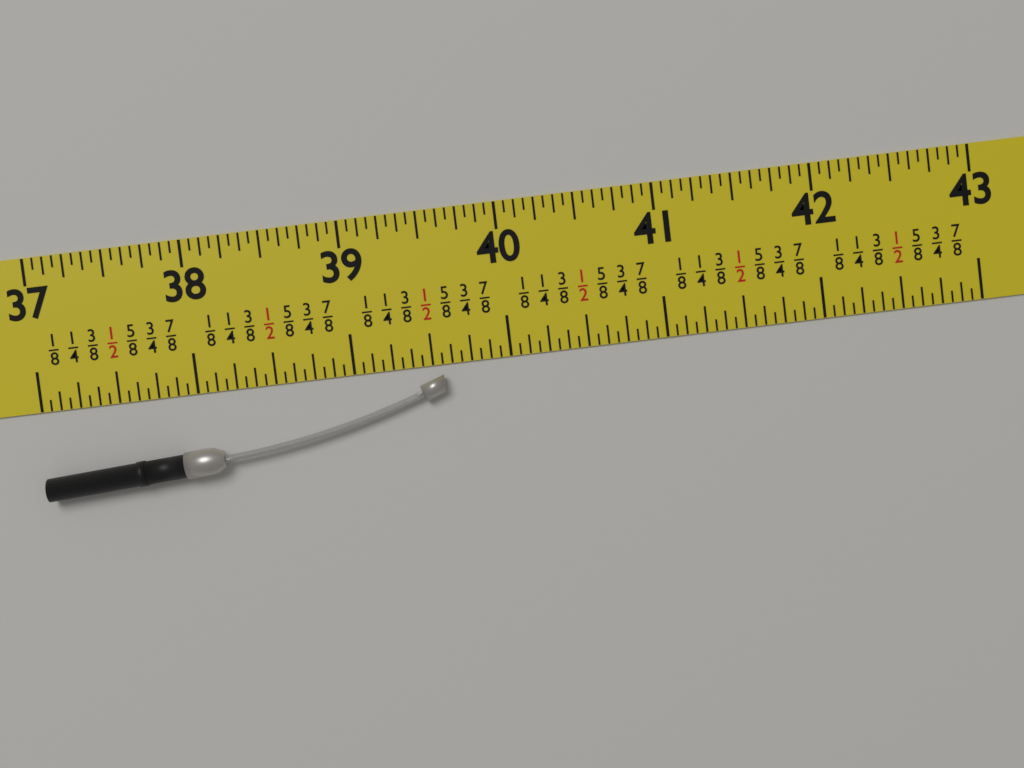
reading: 39.5625 in
